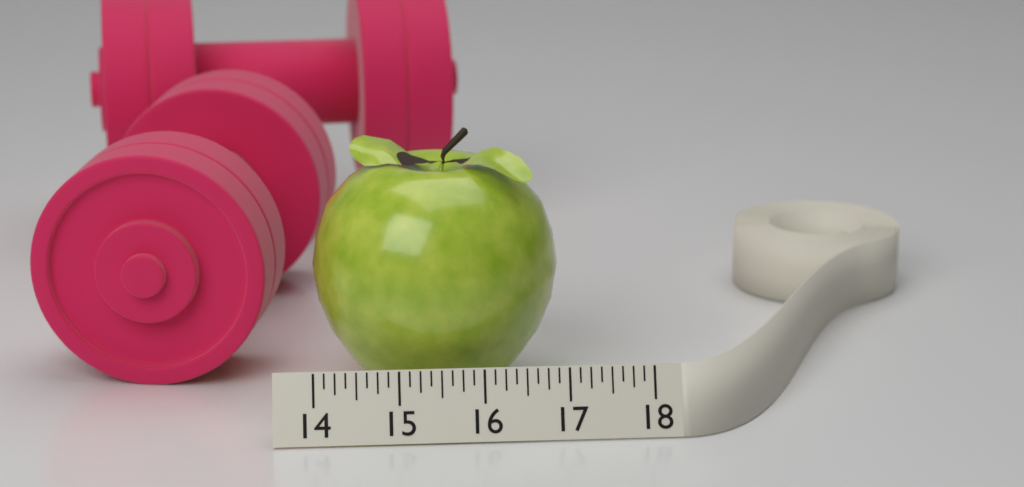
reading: 17.000 (no unit)
